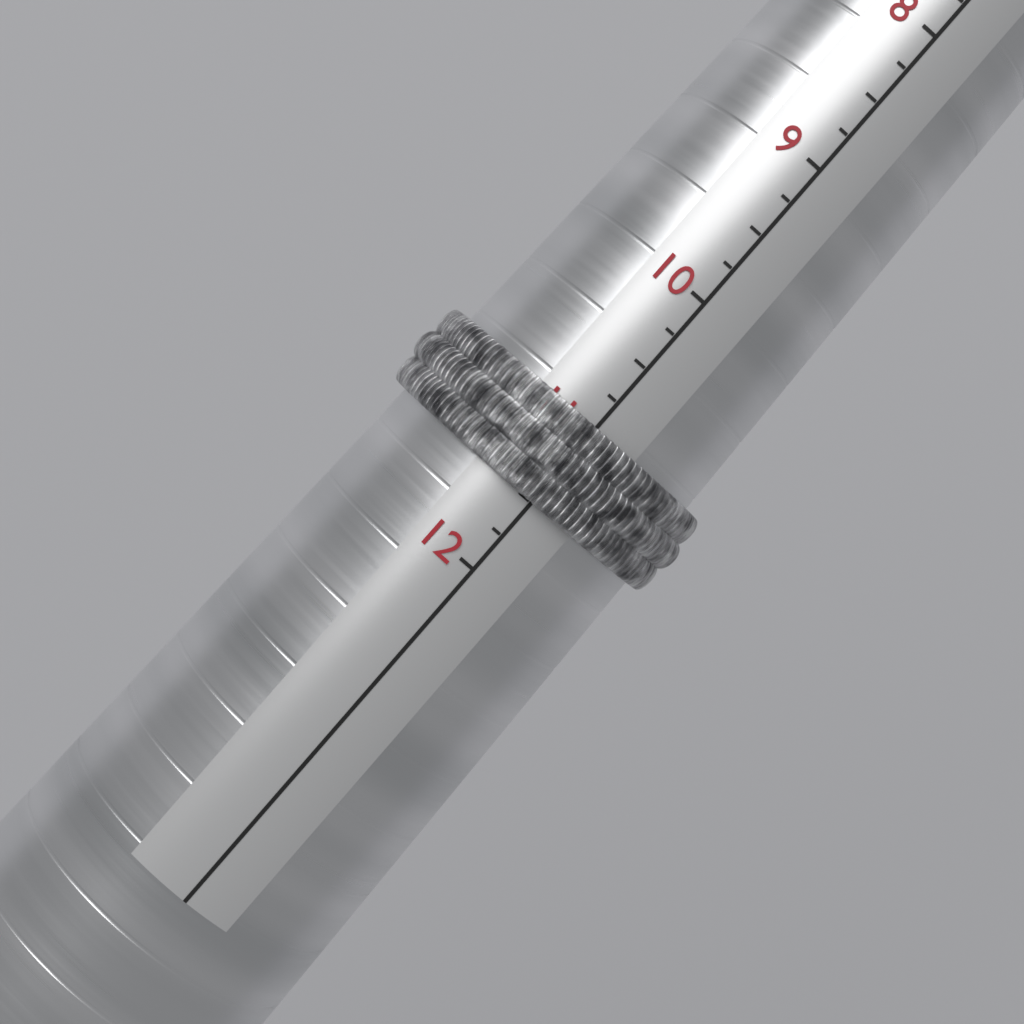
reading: 11.50 (no unit)
